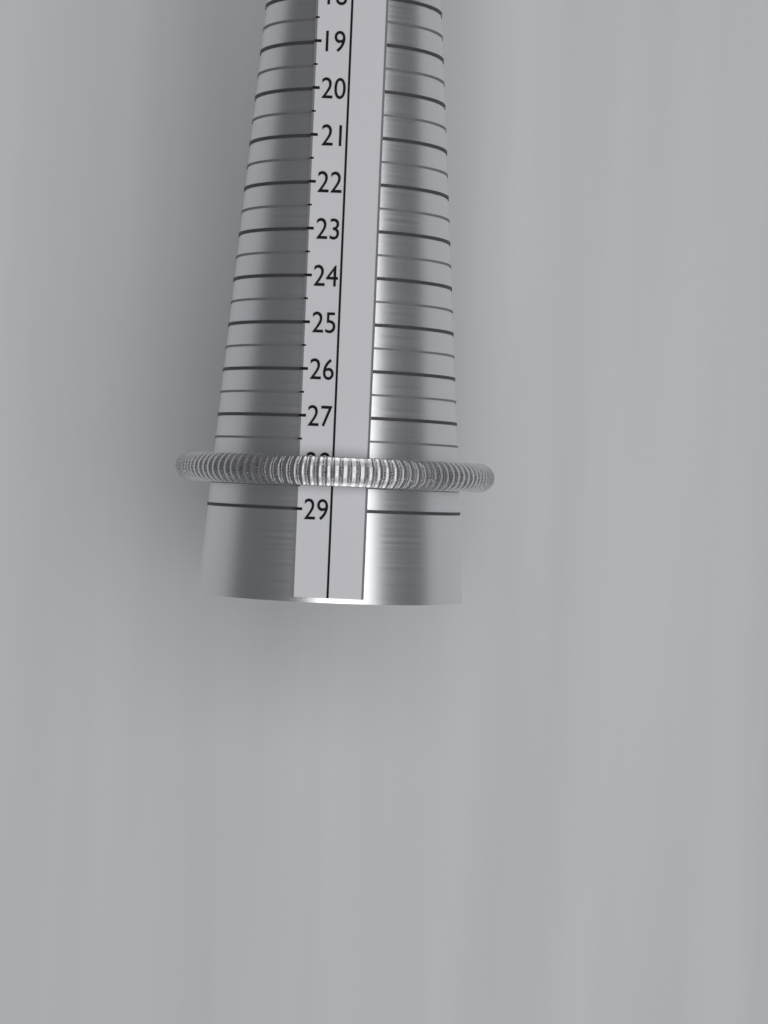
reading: 28.5 (no unit)
